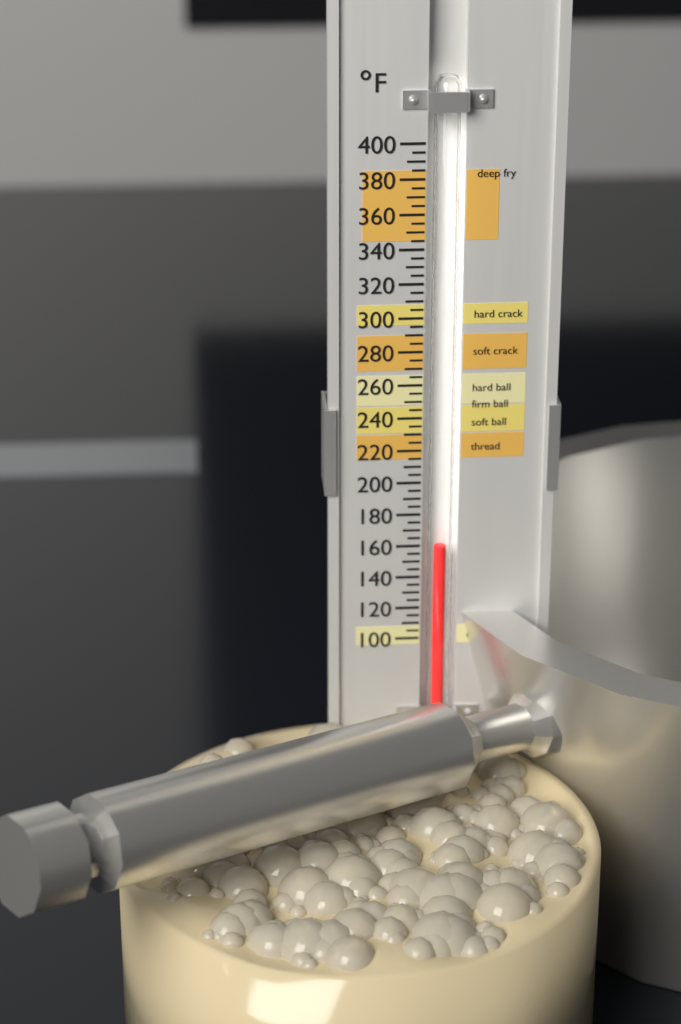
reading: 160 °F
